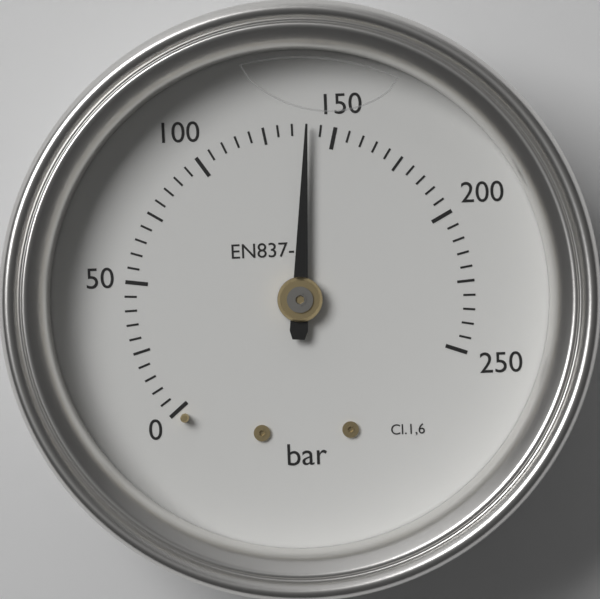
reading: 140 bar
